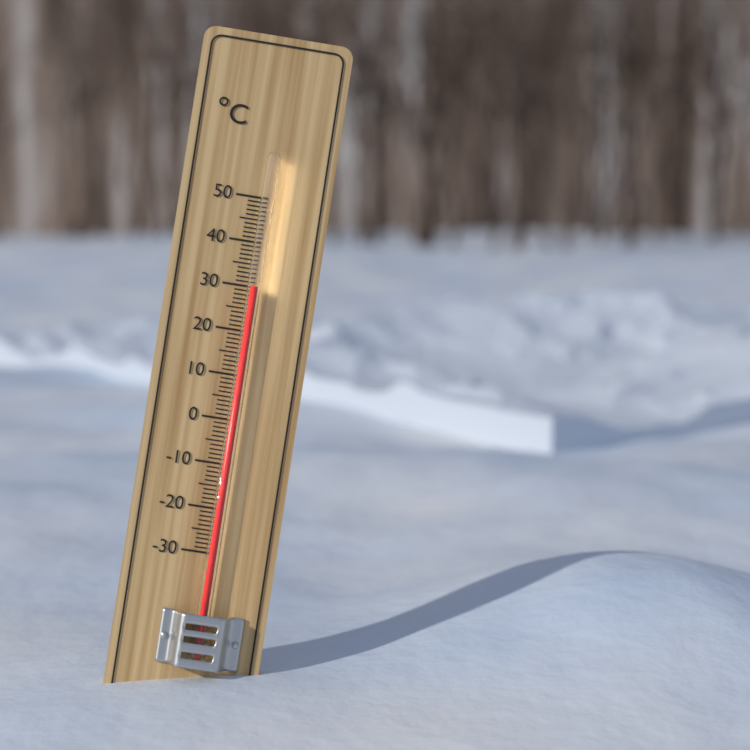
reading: 30 °C
